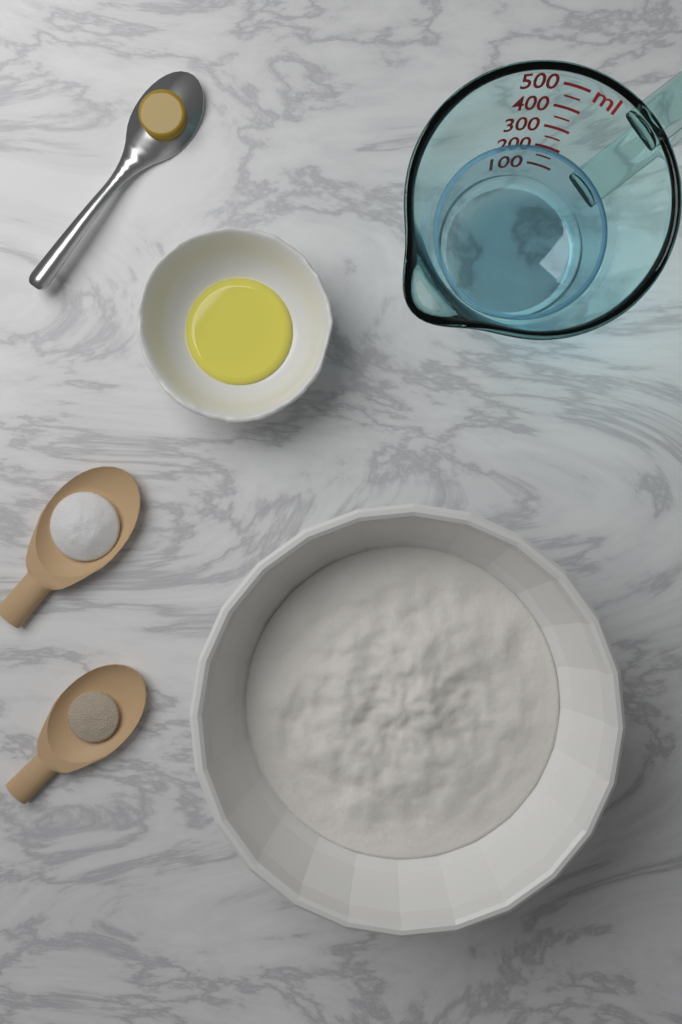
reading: 200 ml
